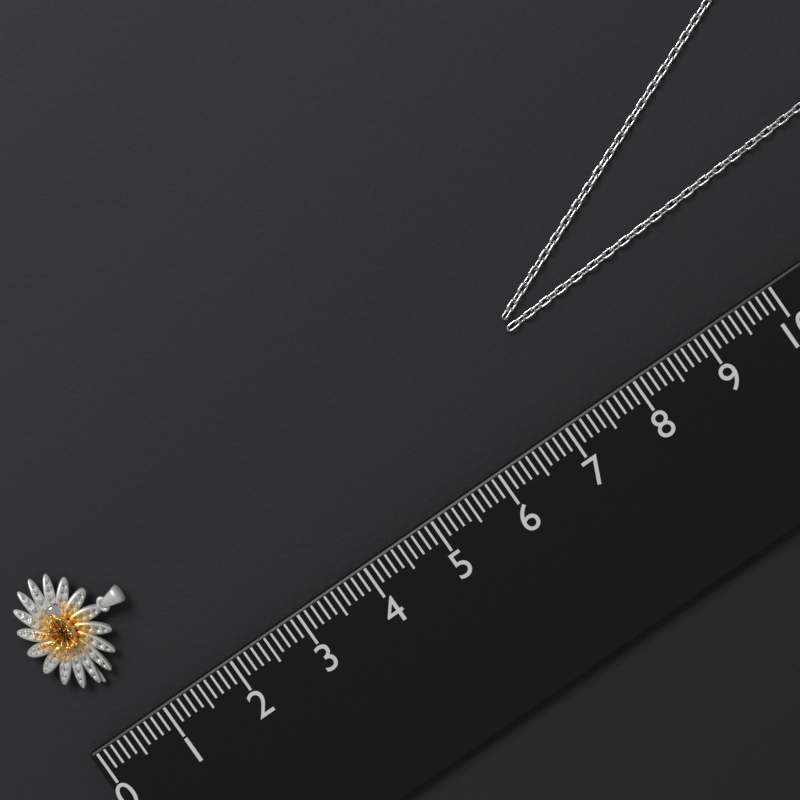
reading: 1.4 (no unit)
